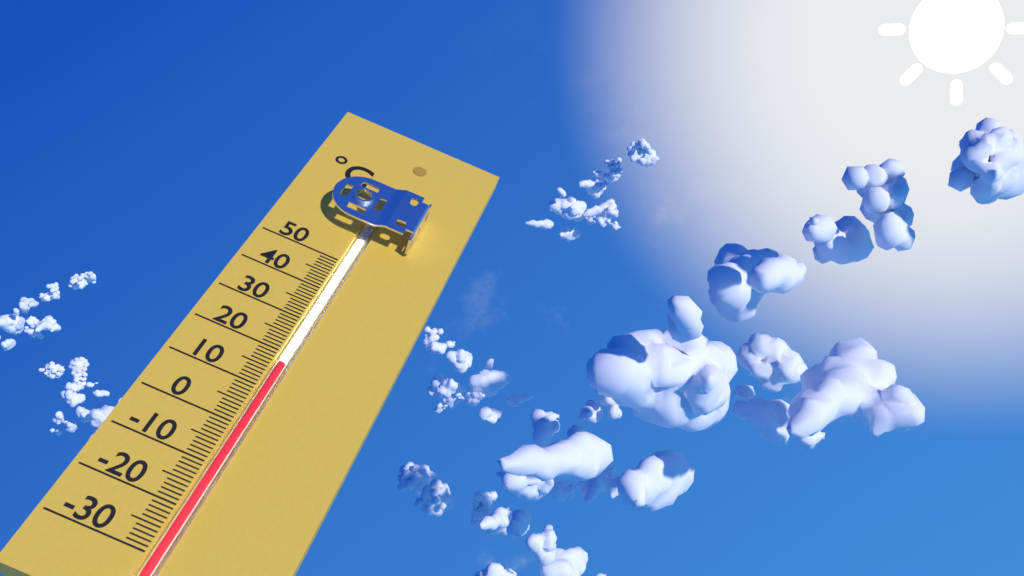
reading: 17 °C
